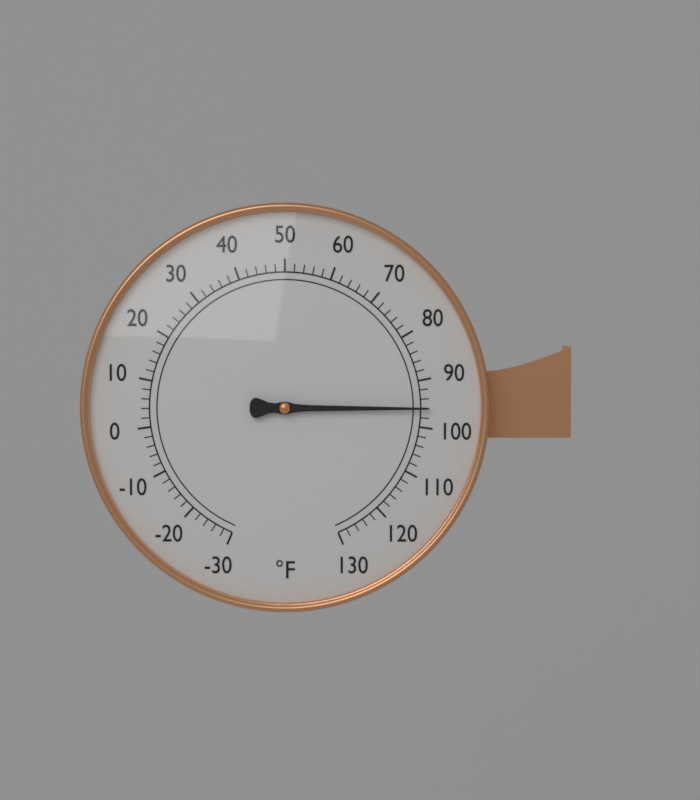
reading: 96 °F
